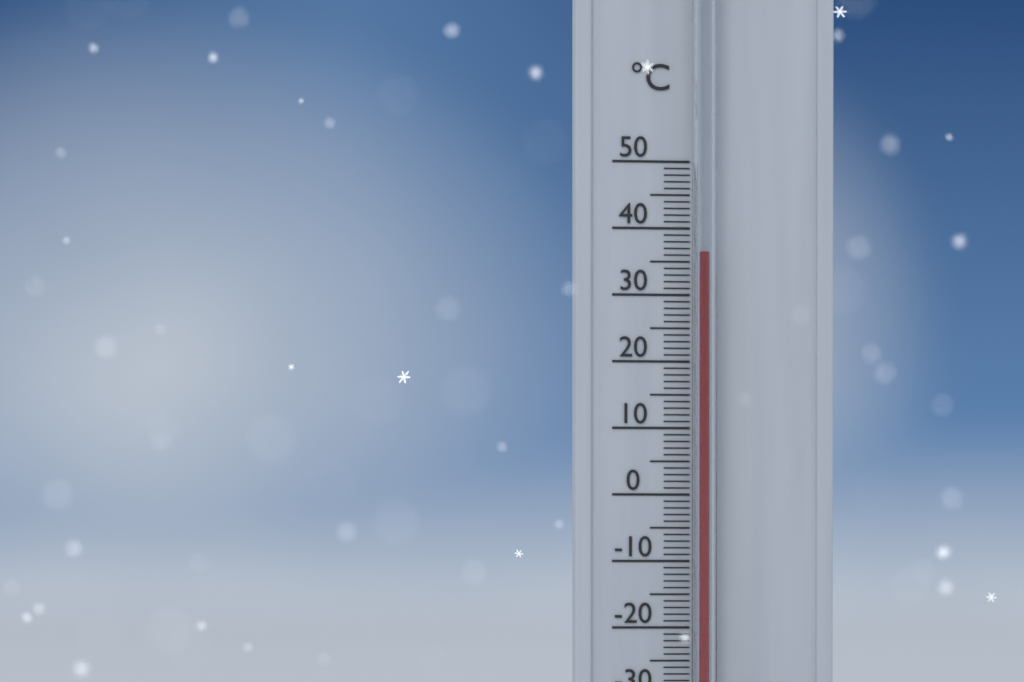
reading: 36 °C
